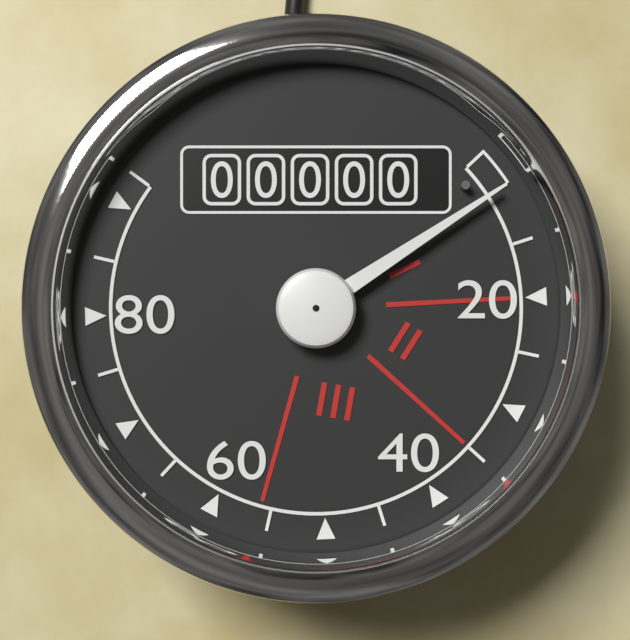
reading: 10 (no unit)
